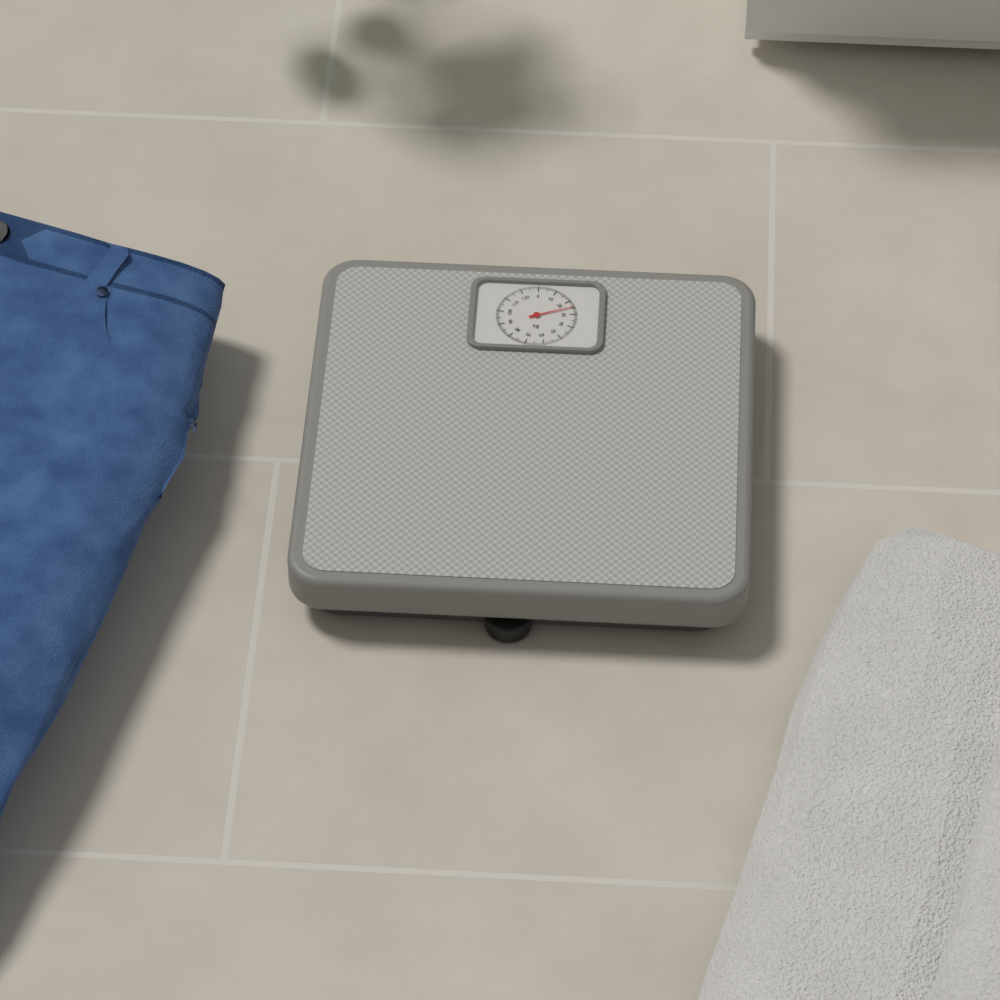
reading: 25 kg
